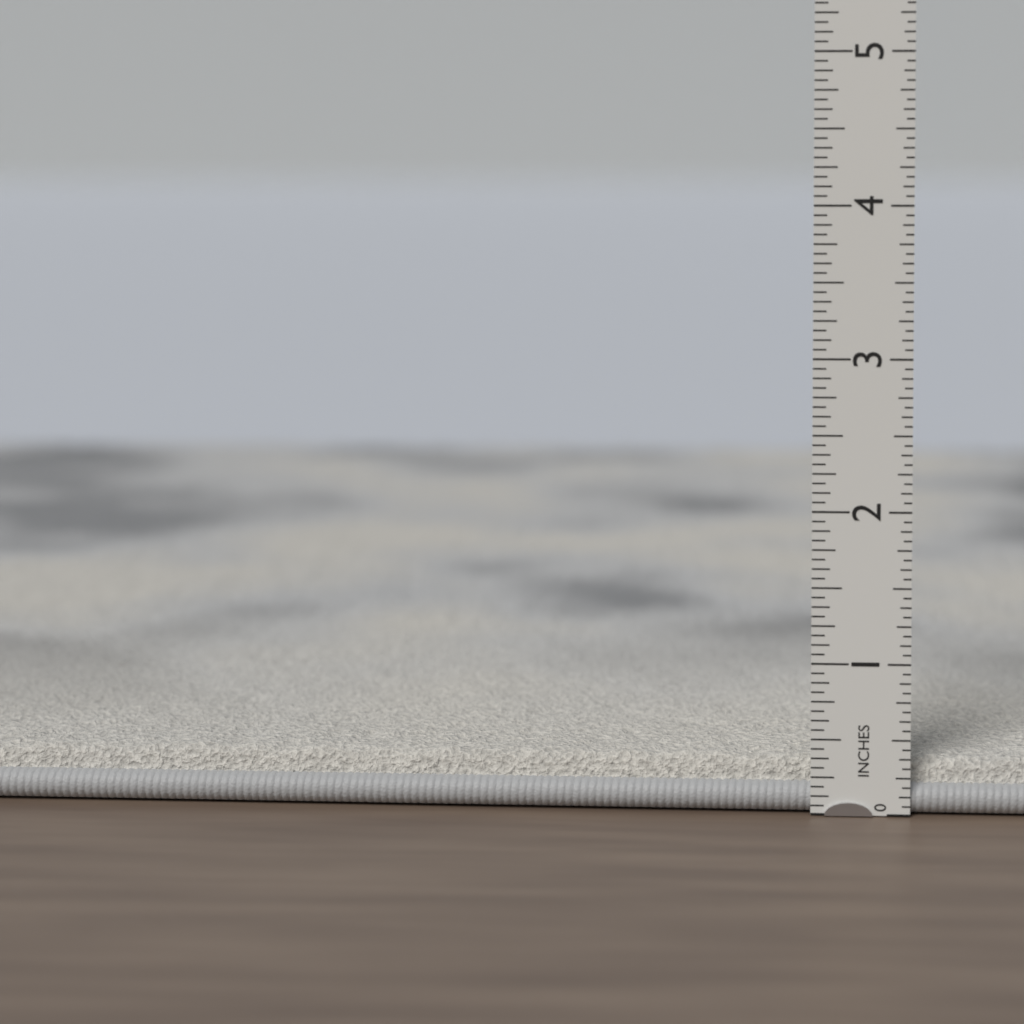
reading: 0.3750 in
